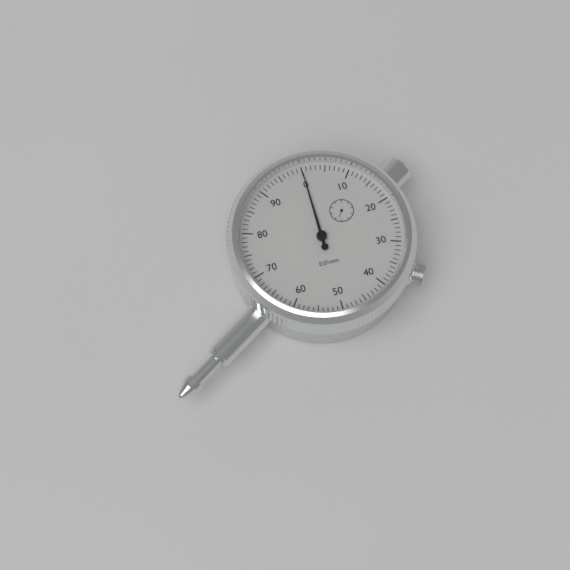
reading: 0 mm
